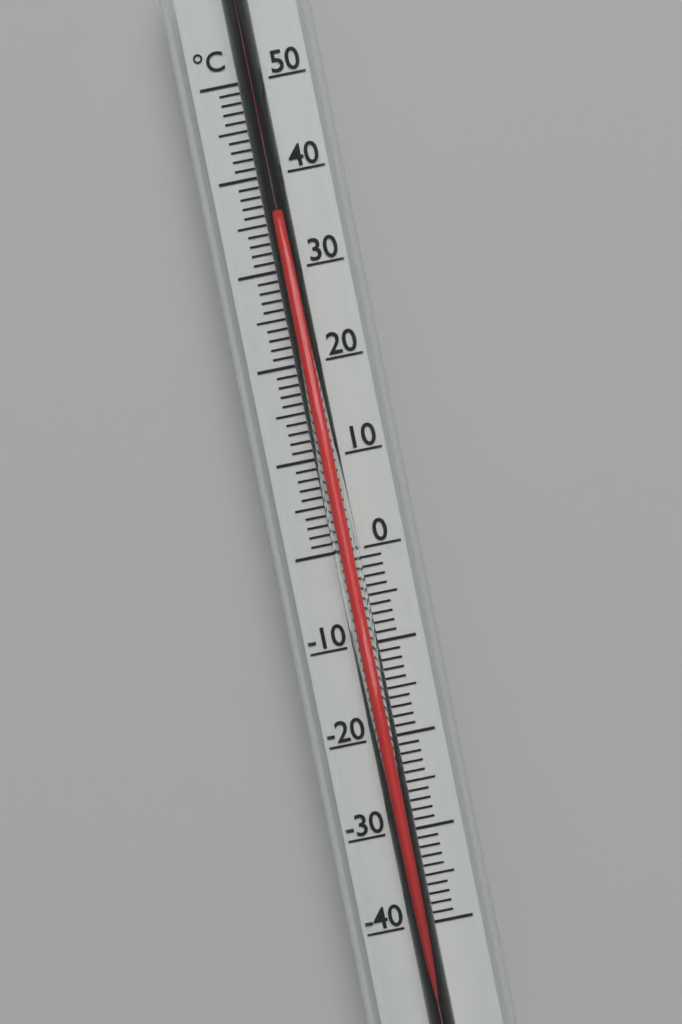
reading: 35 °C
